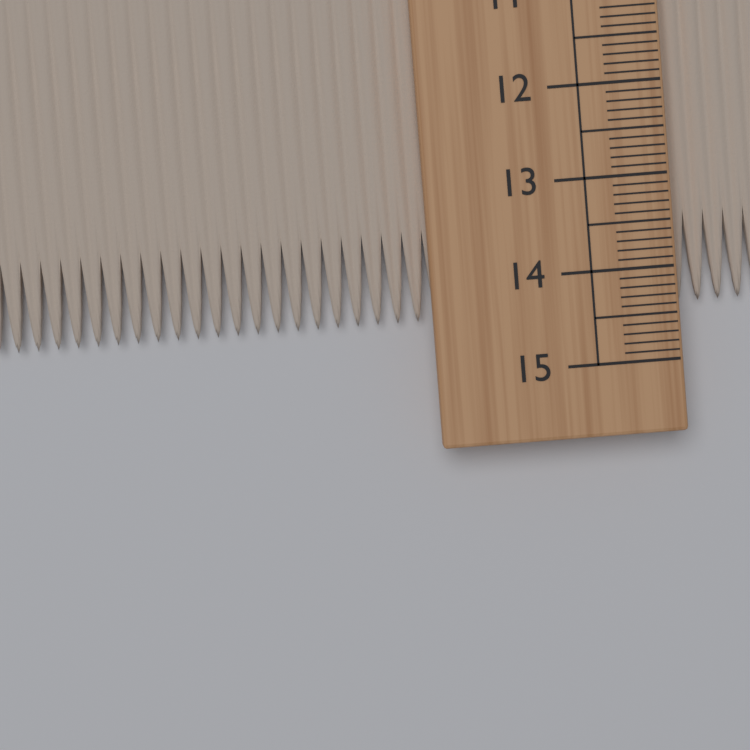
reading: 14.4 cm
